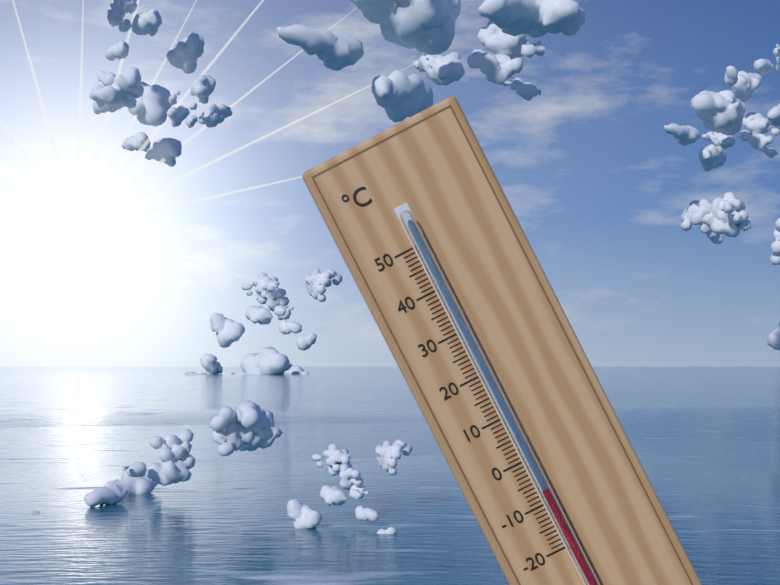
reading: -7 °C
